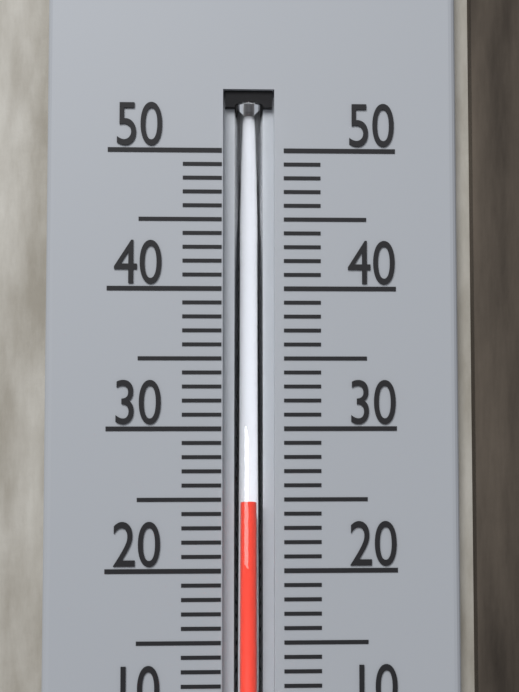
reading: 25 °C
